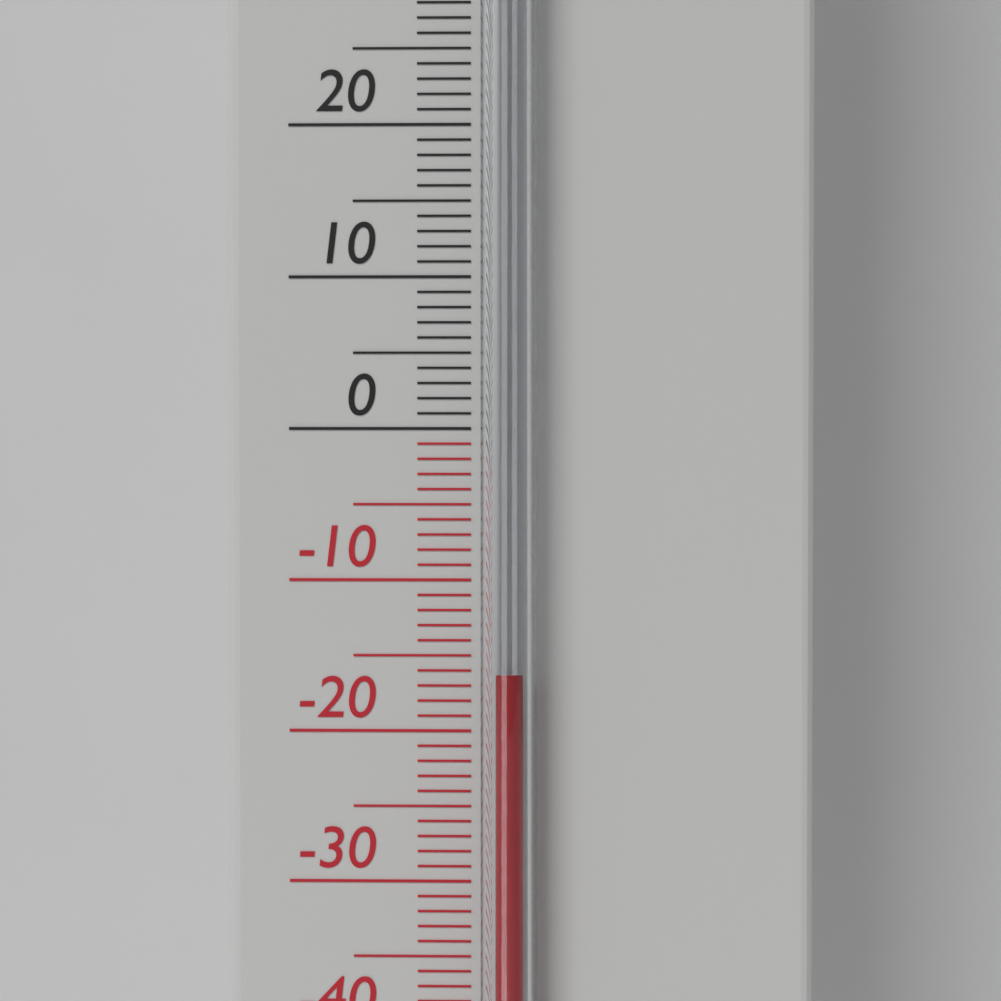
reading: -16 °C
